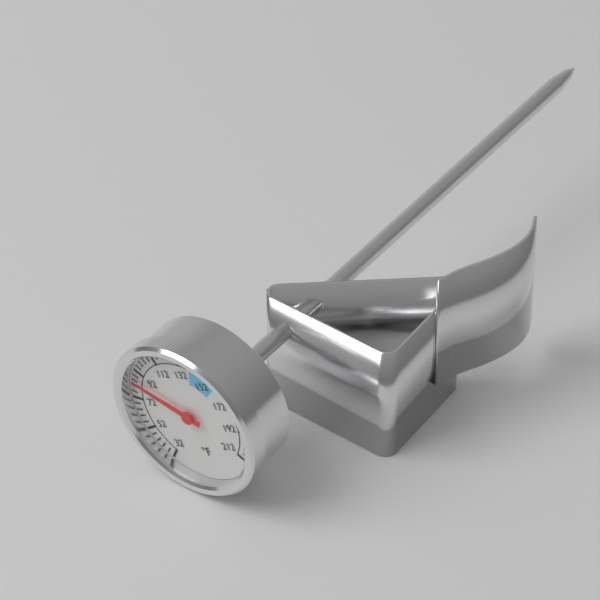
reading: 84 °F
